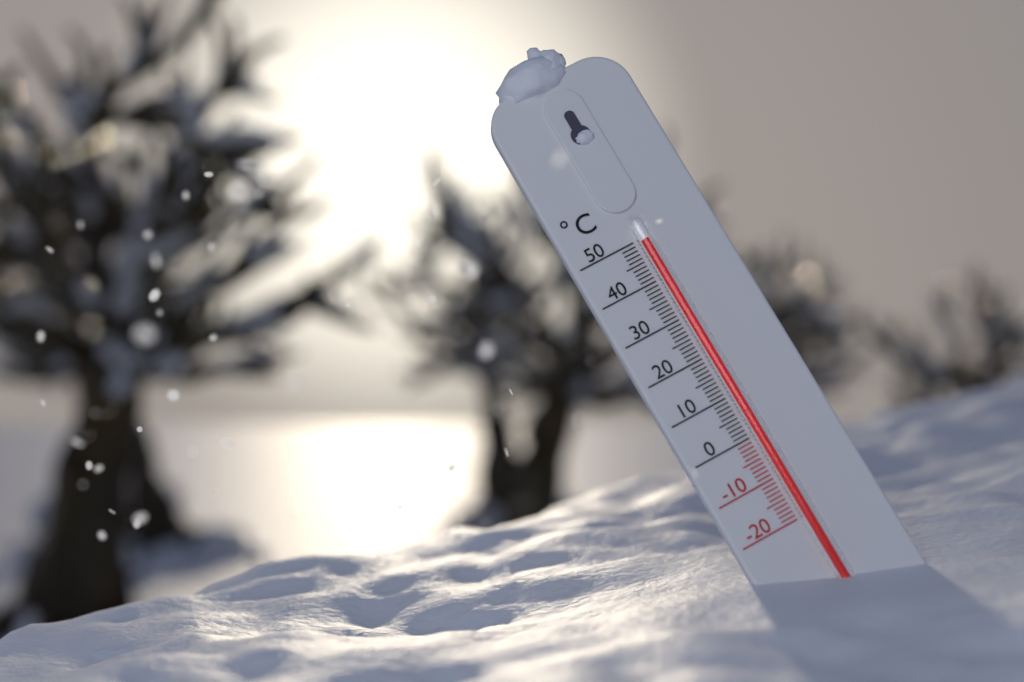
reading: 49 °C
